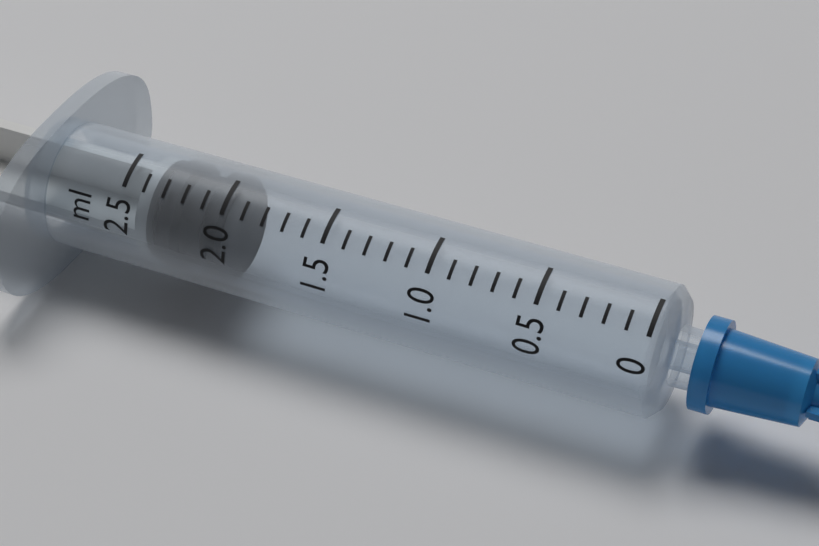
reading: 2.0 ml
